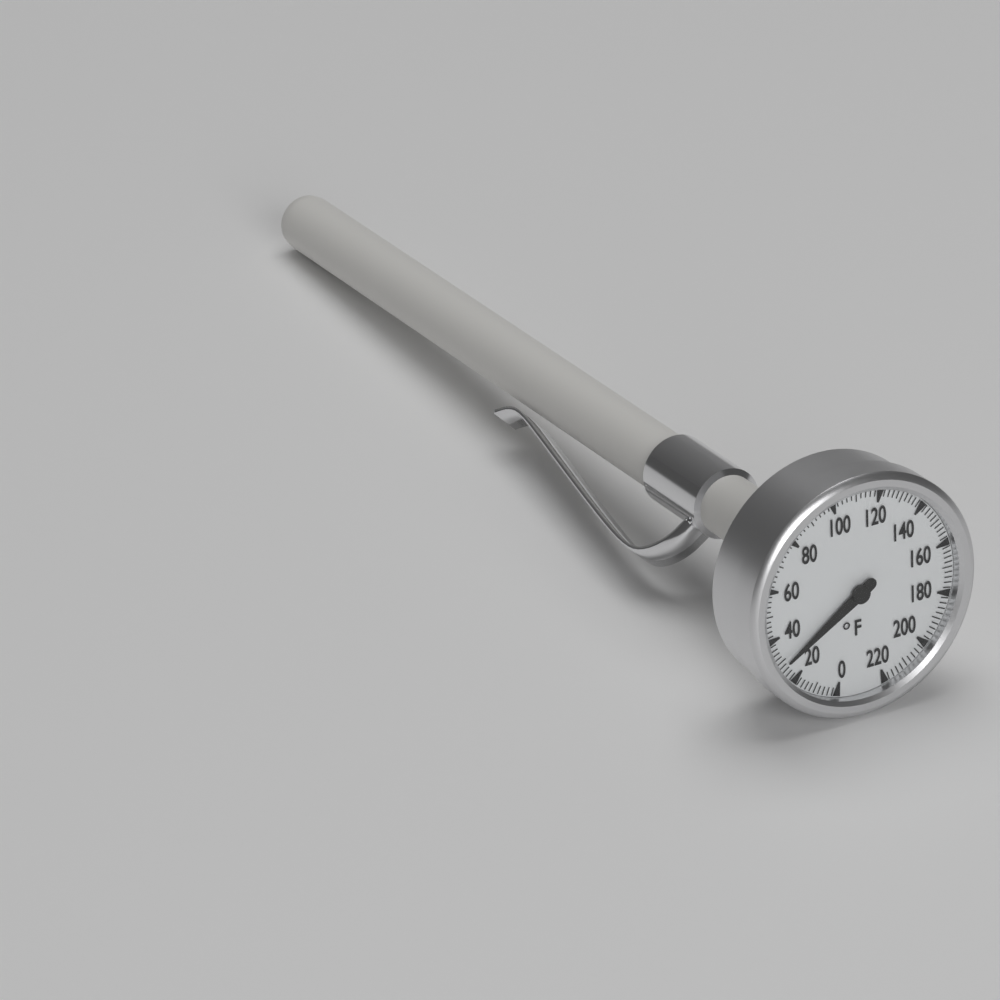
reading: 28 °F
